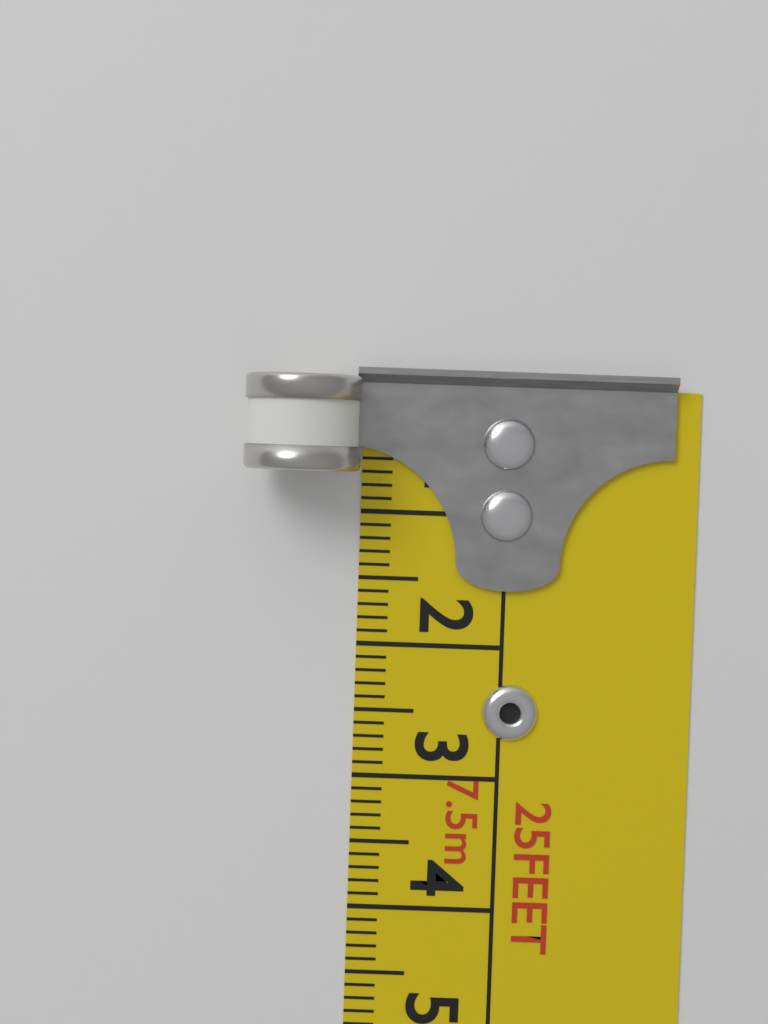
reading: 0.7 cm
